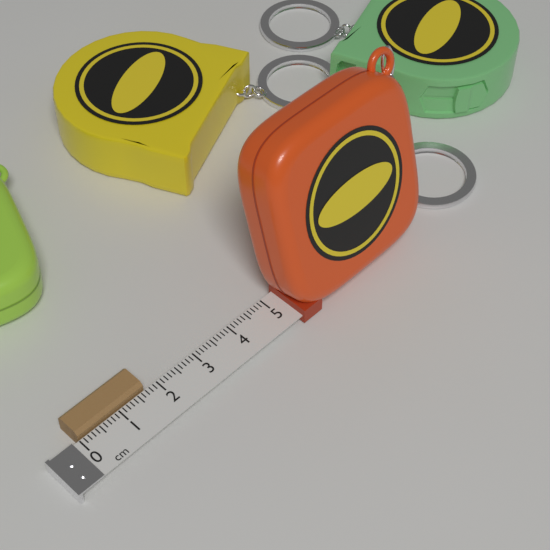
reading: 1.7 cm
